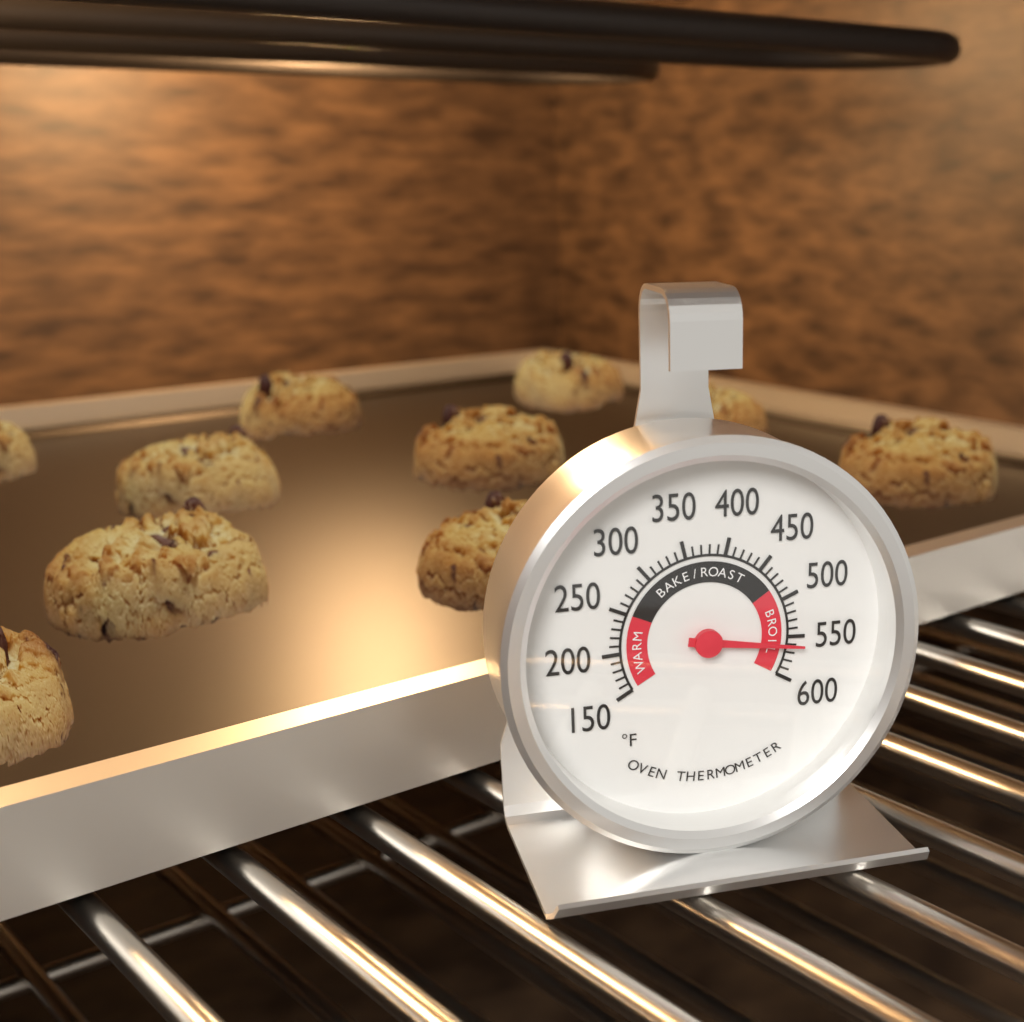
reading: 560 °F
